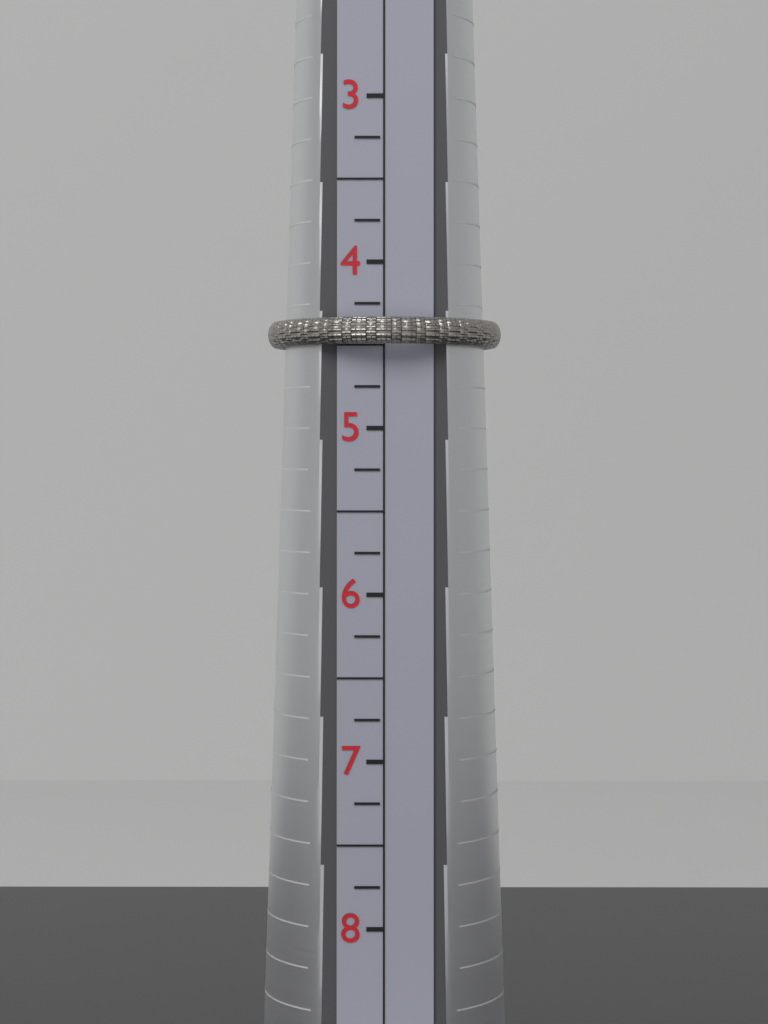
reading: 4.50 (no unit)
